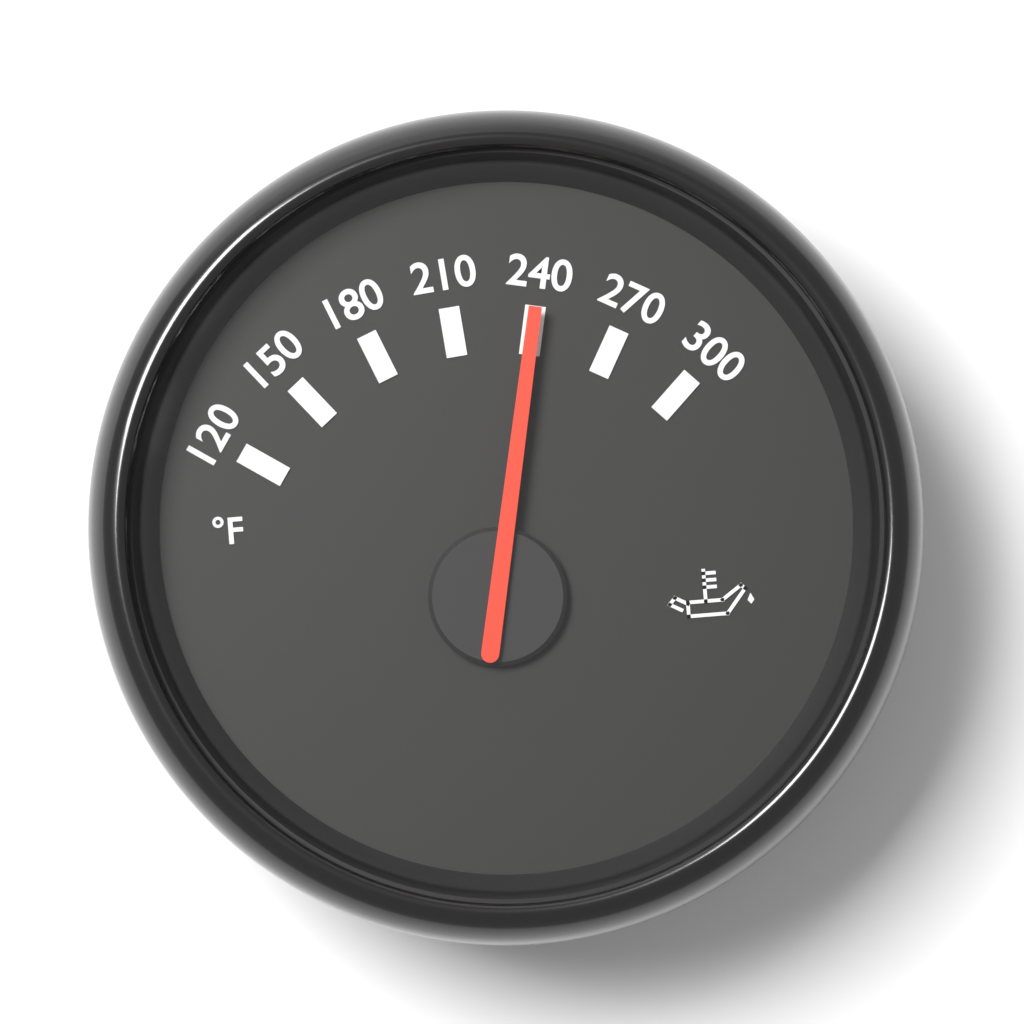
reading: 240 °F
